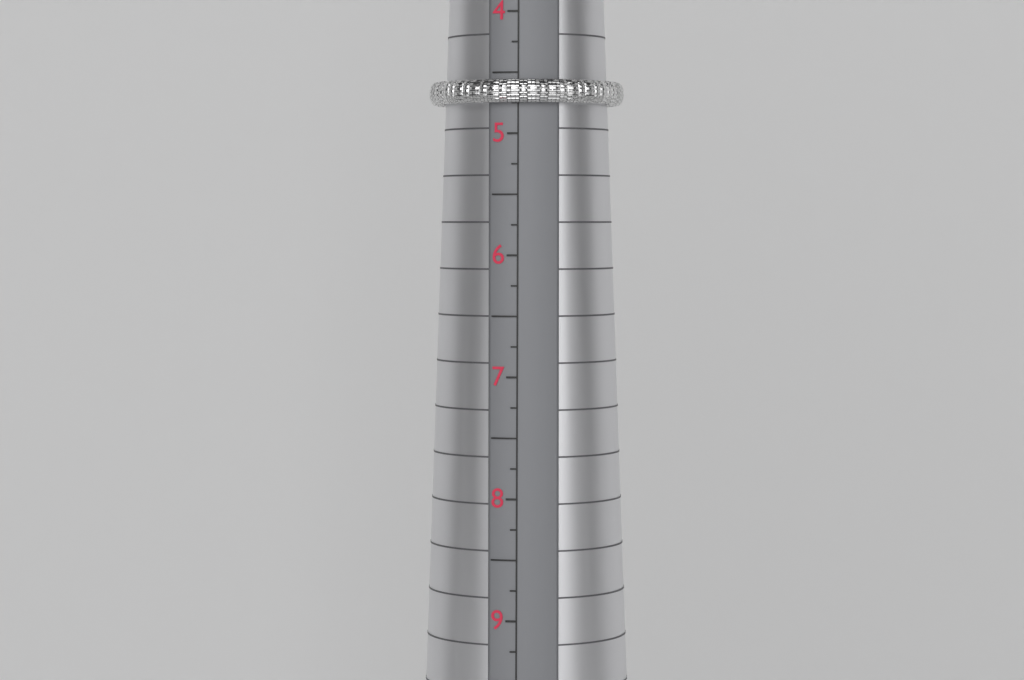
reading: 4.75 (no unit)
